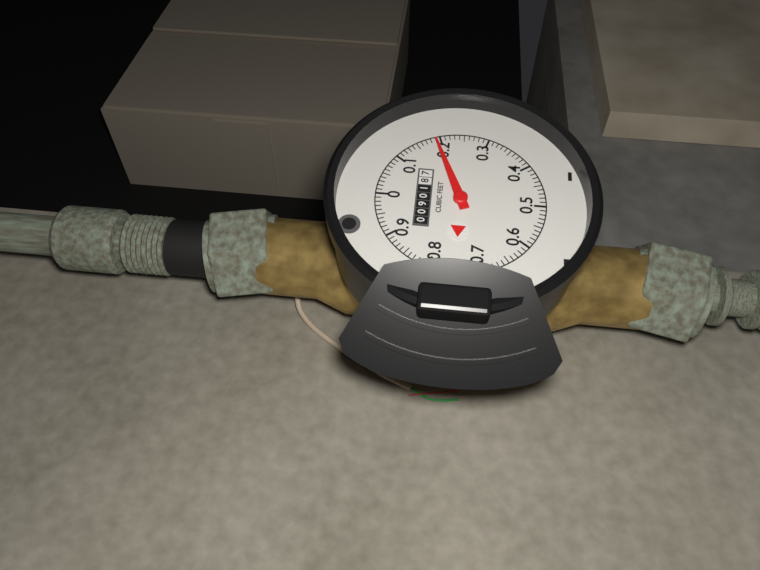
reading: 0.19 cubic feet
